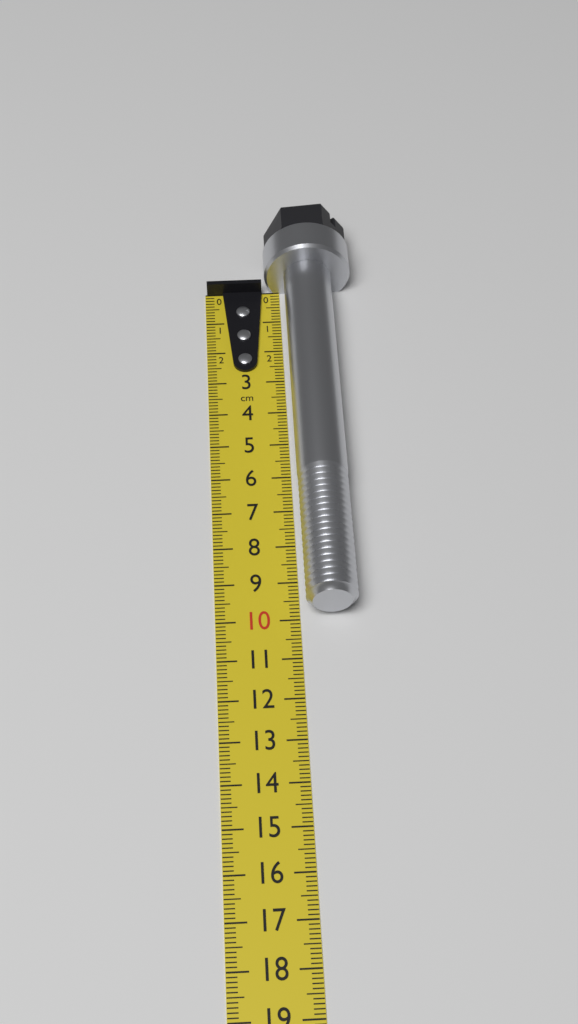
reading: 9.9 cm
